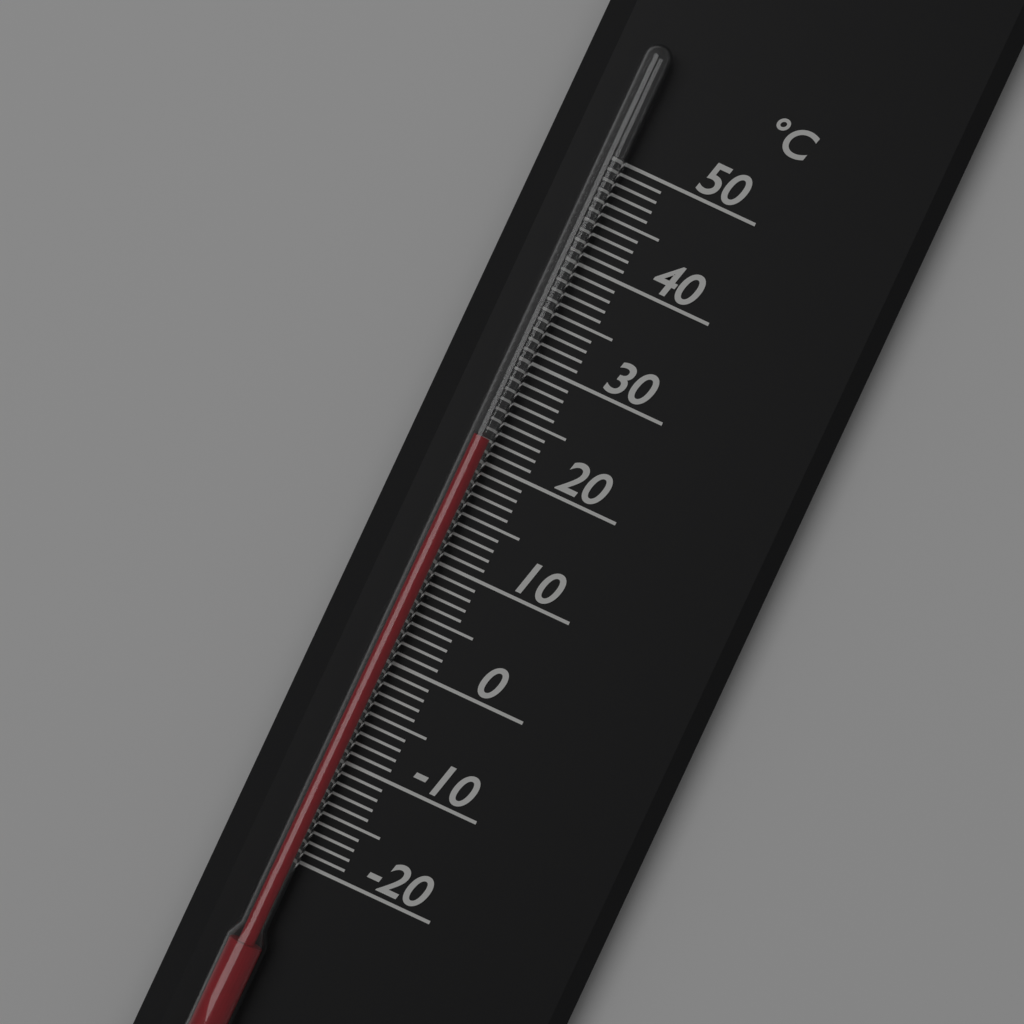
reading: 22 °C
